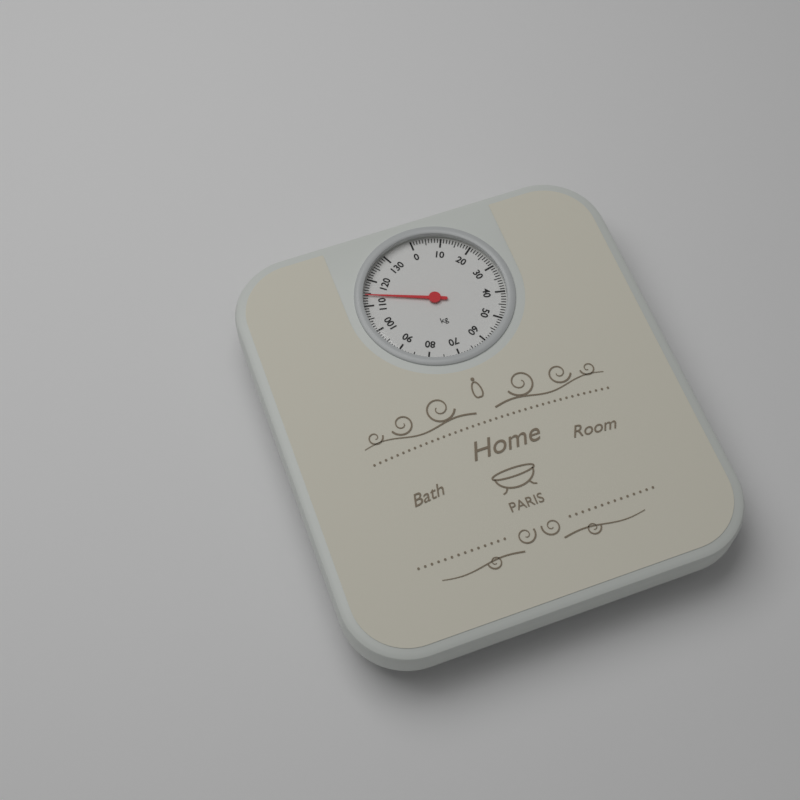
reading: 114 kg
